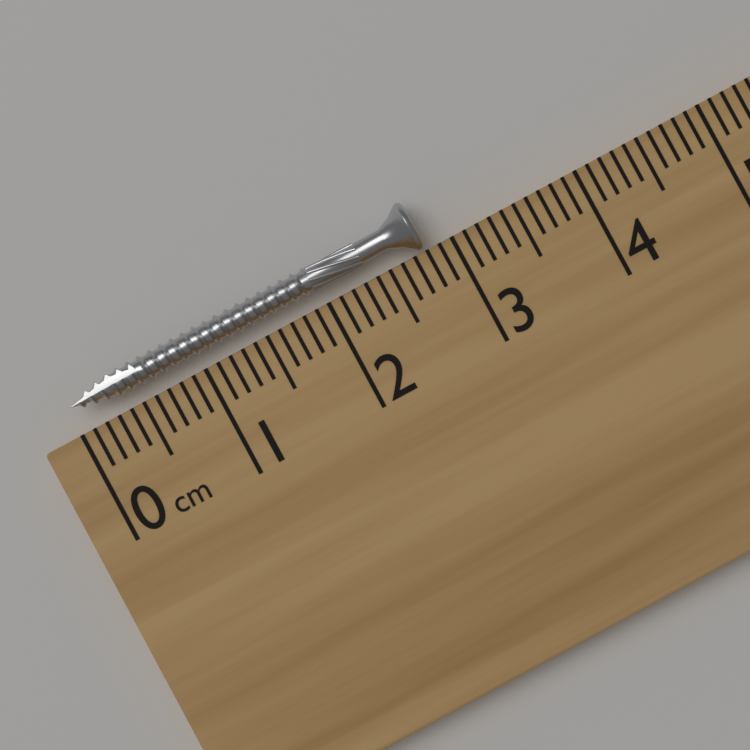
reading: 2.8 cm
